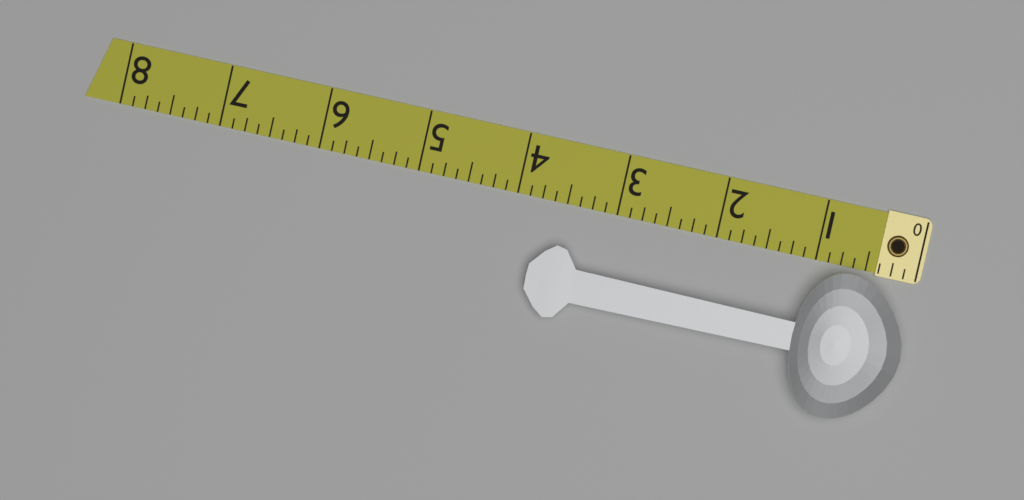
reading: 3.750 (no unit)
